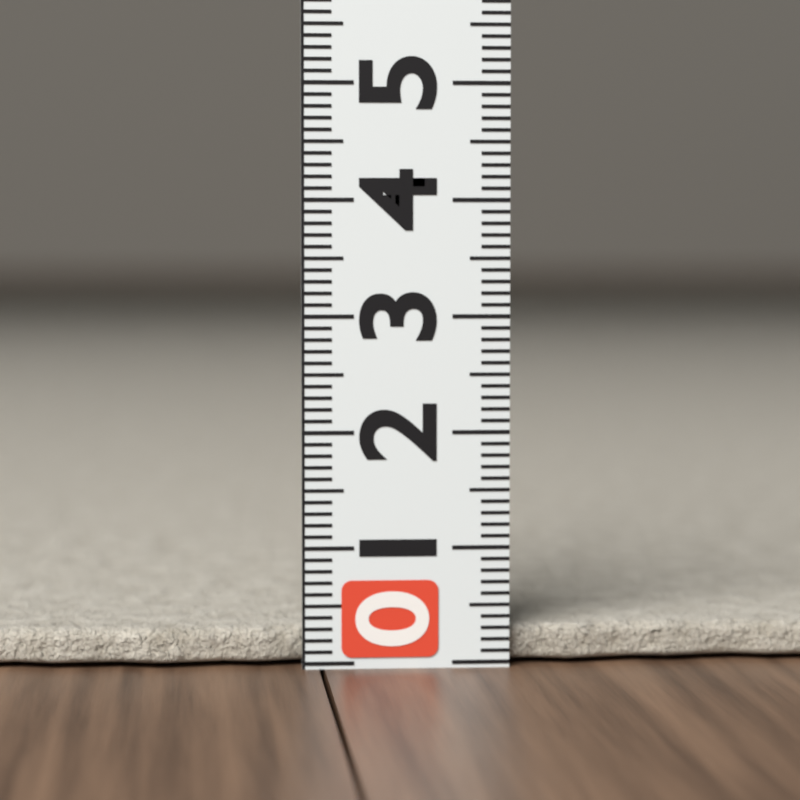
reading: 0.3 (no unit)
